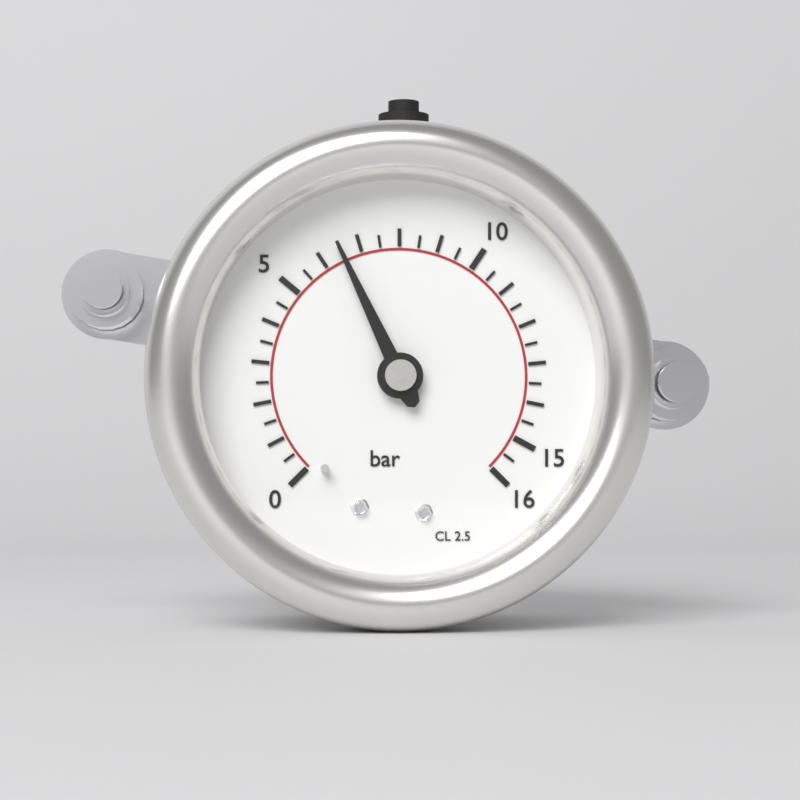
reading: 6.5 bar
